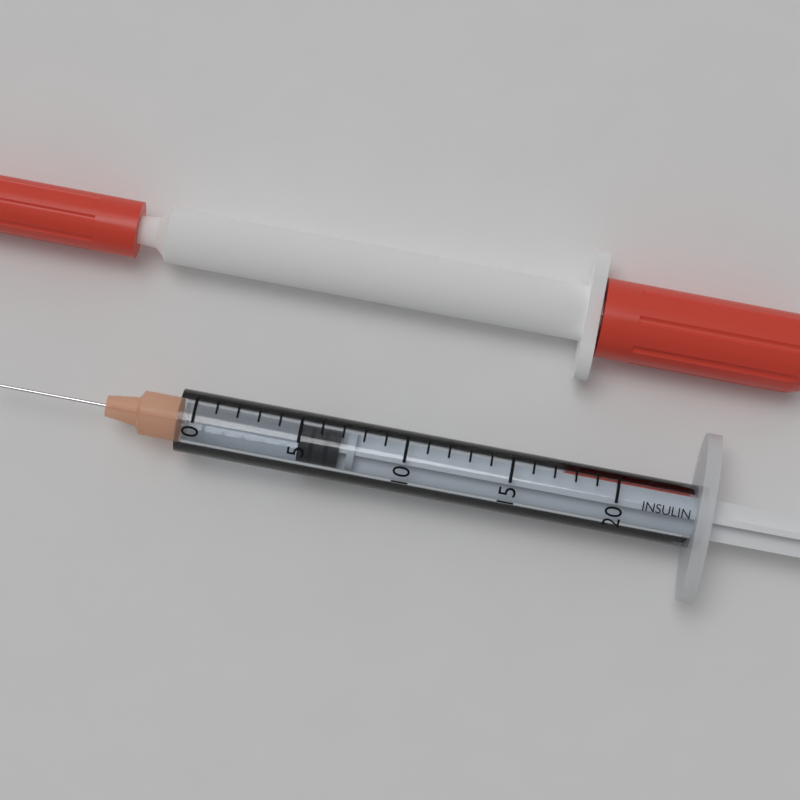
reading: 5 (no unit)
